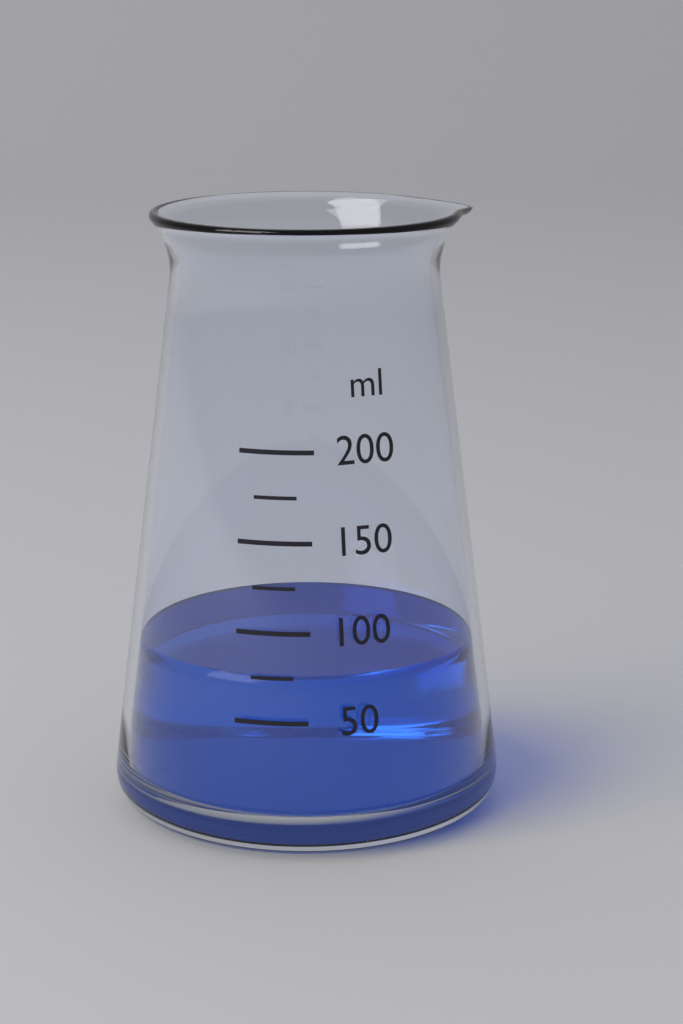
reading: 75 ml
